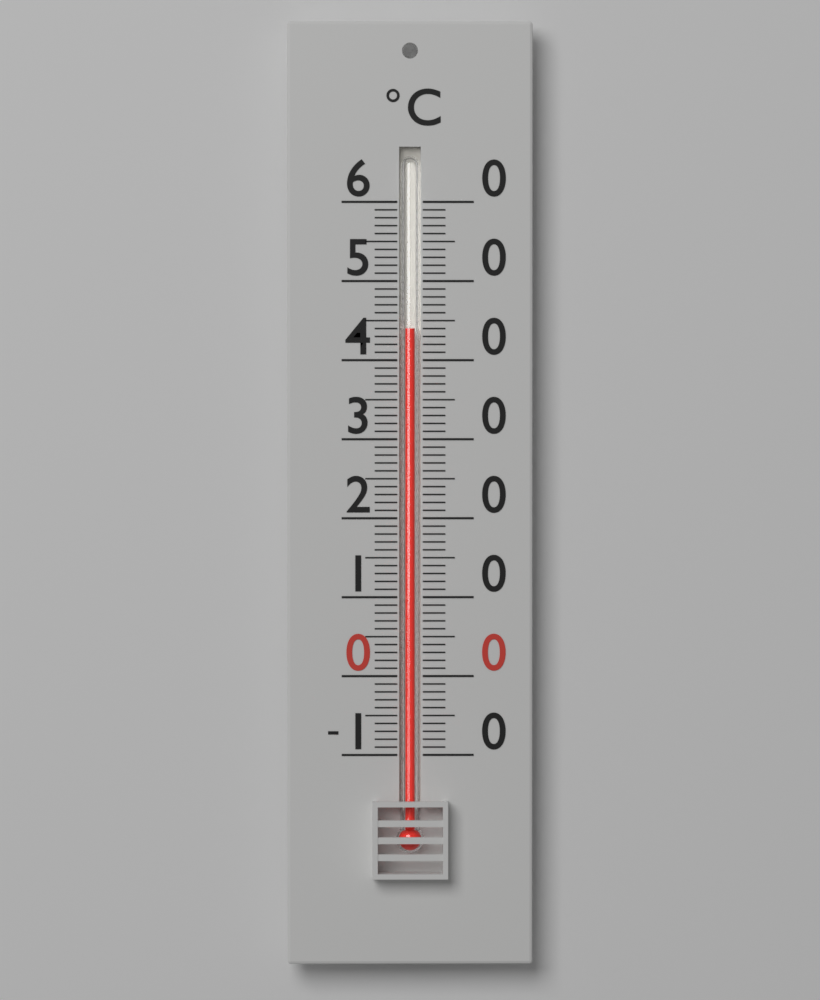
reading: 44 °C
